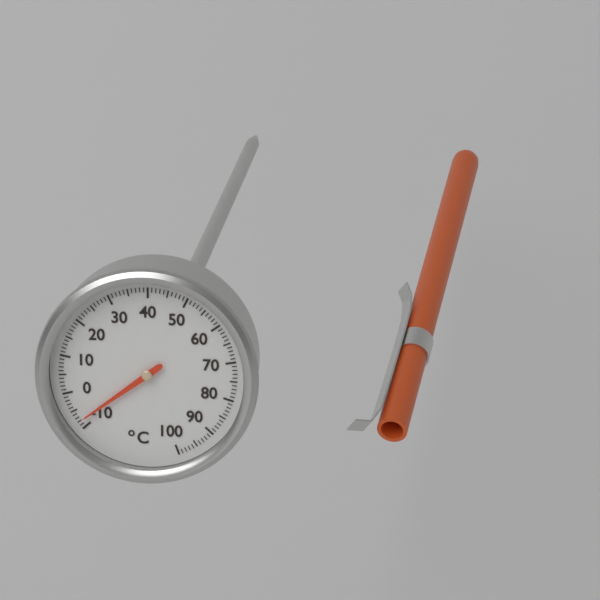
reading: -8 °C
